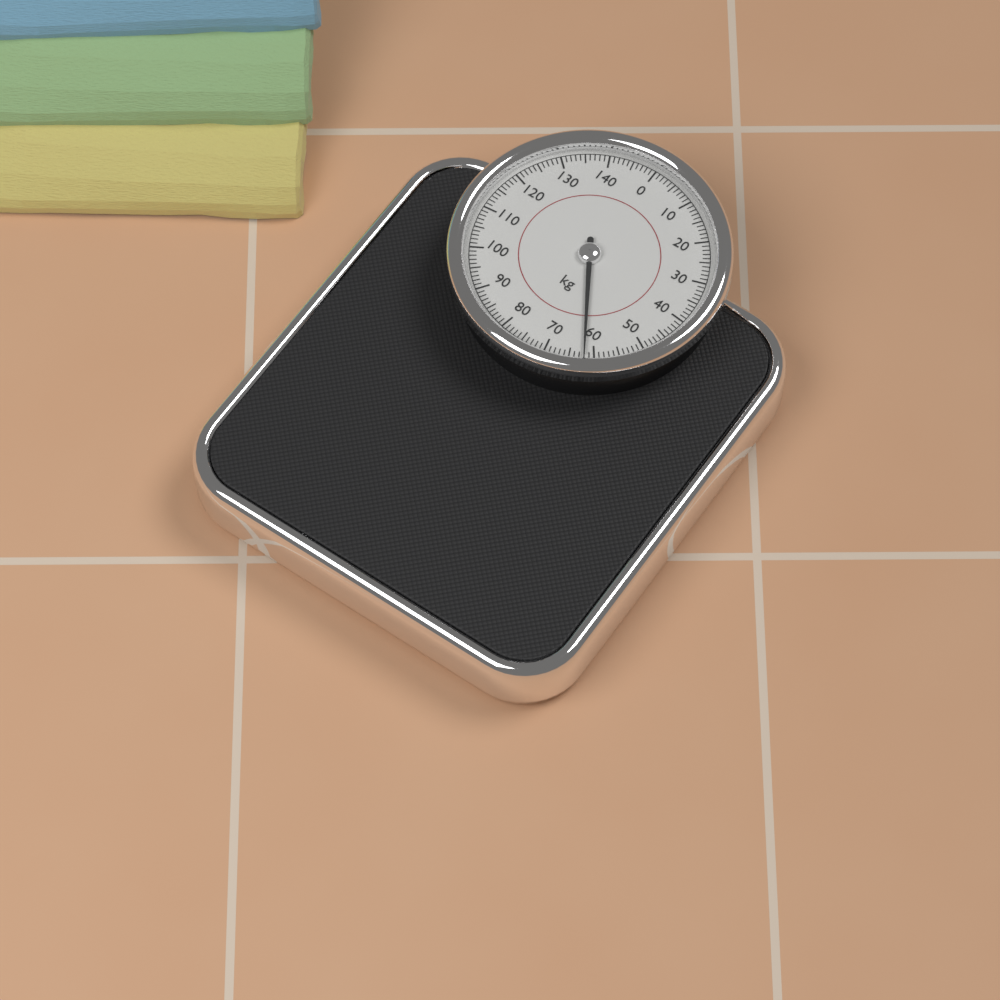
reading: 62 kg
